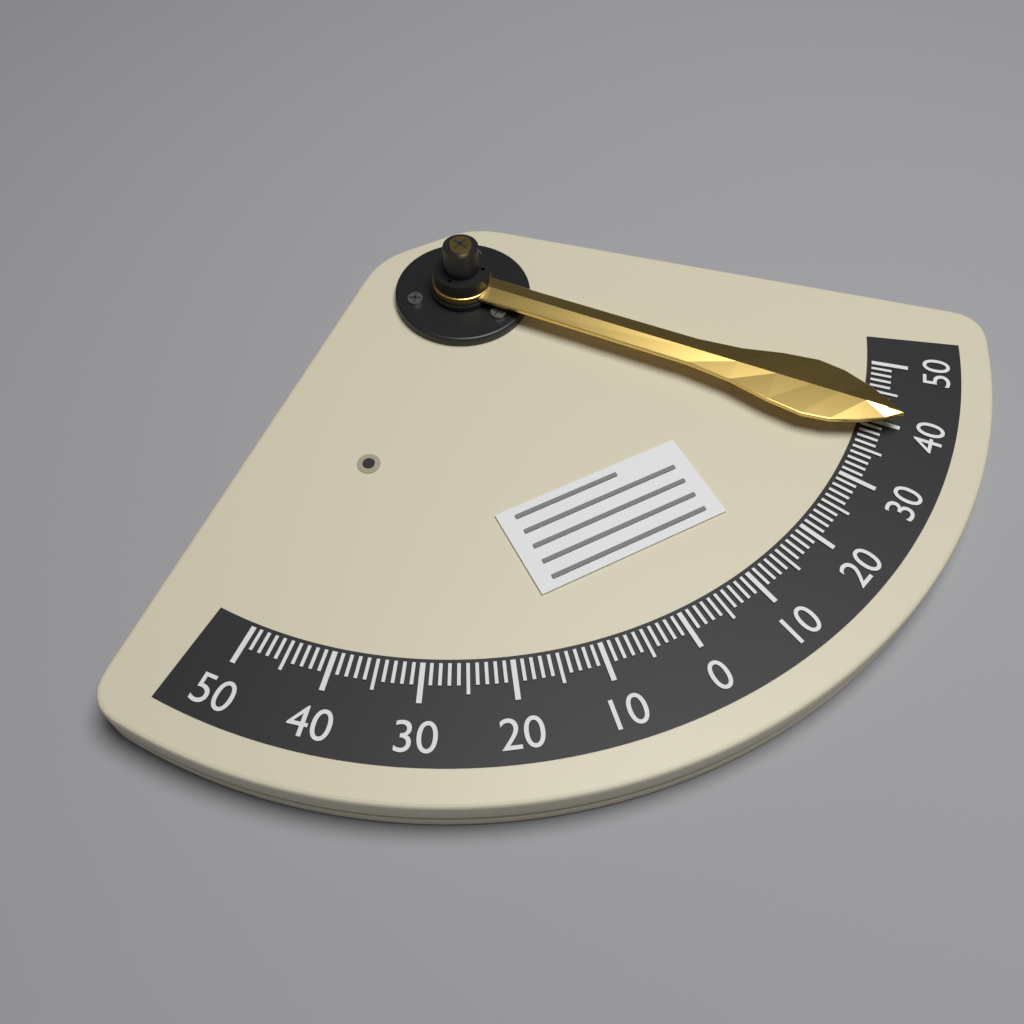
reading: -40 (no unit)
